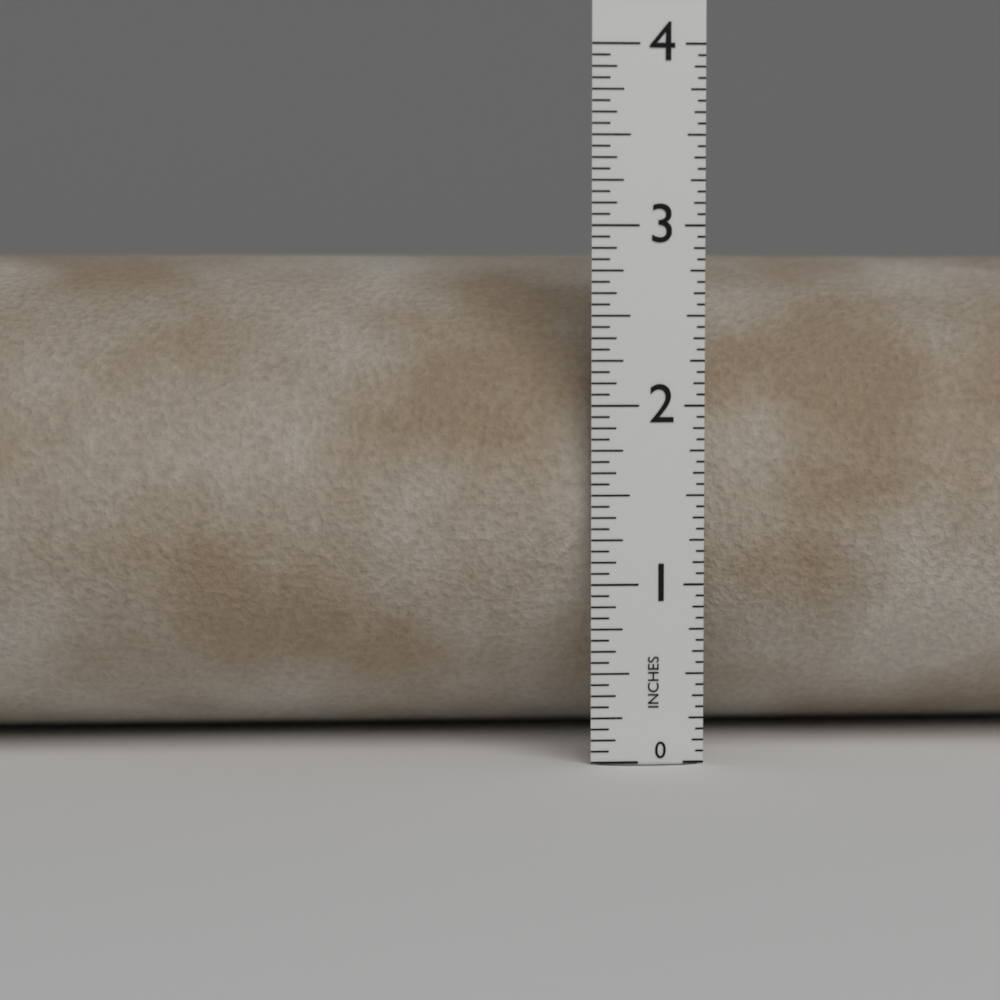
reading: 2.8750 in
